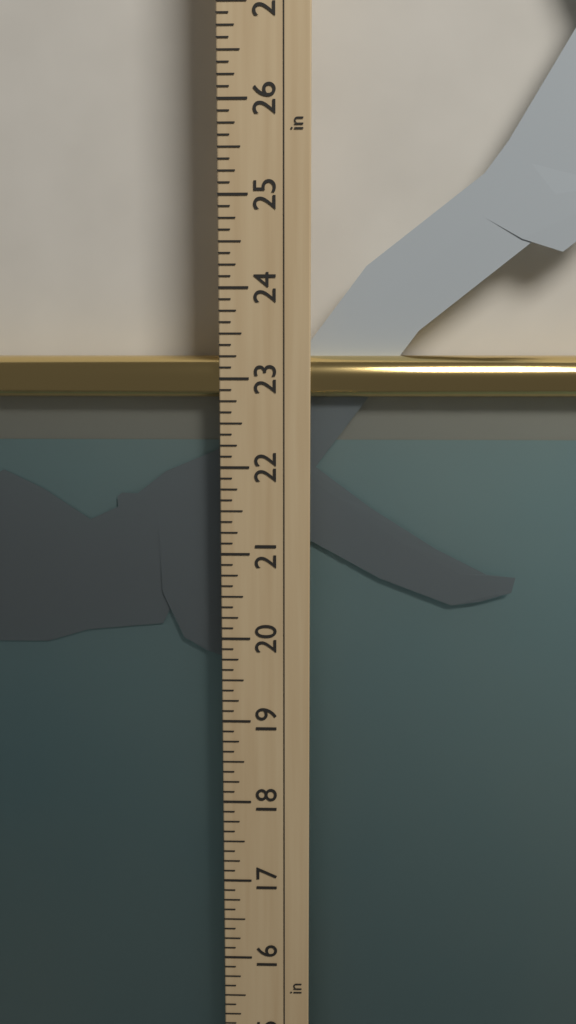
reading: 23.250 in
